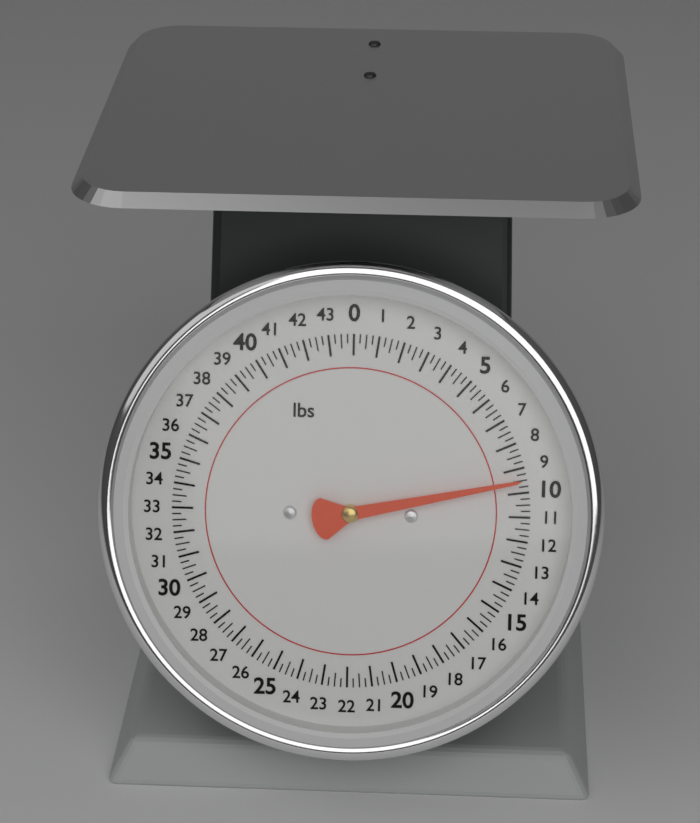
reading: 9.50 lbs
